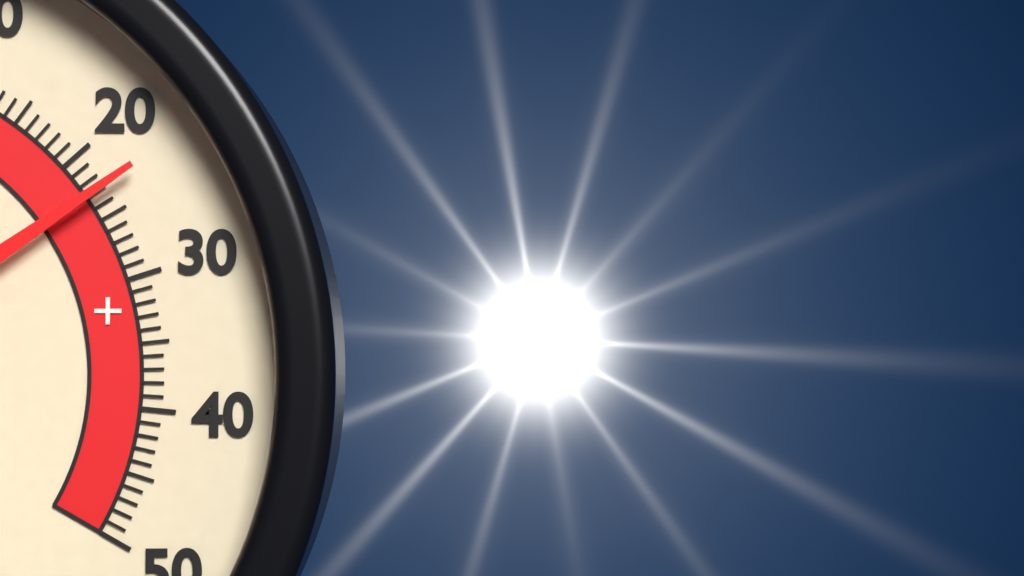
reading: 23 °C
